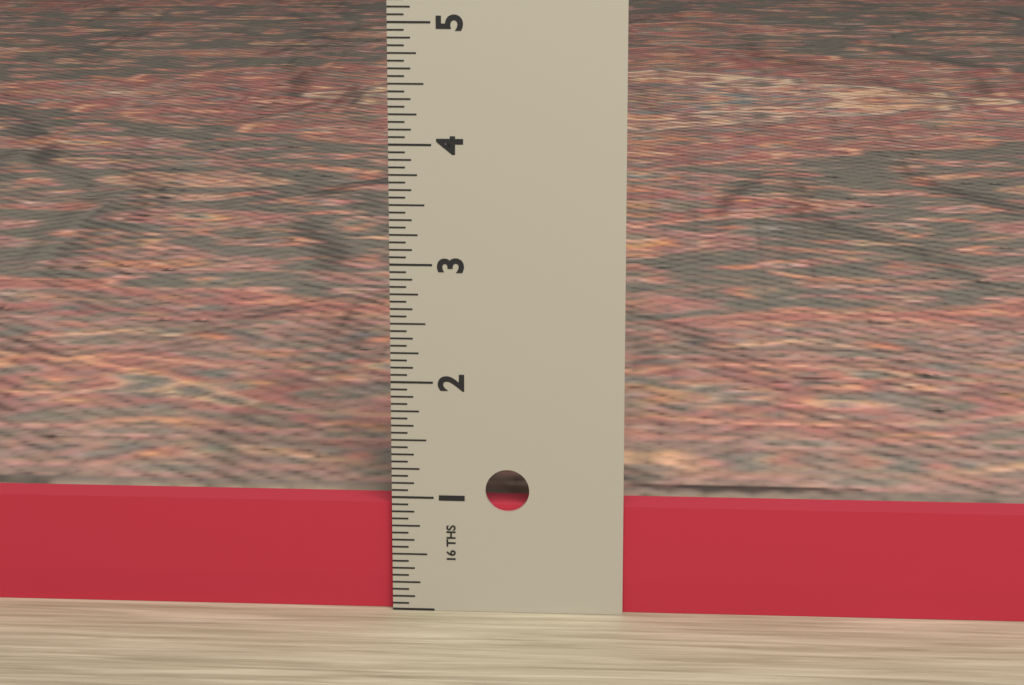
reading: 0.9375 in
